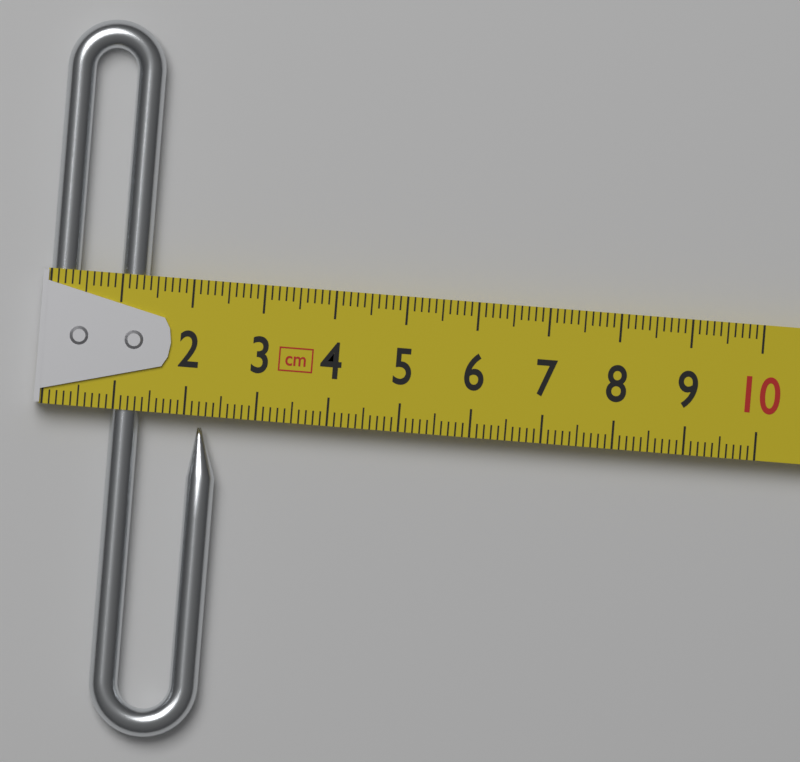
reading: 2.5 cm
